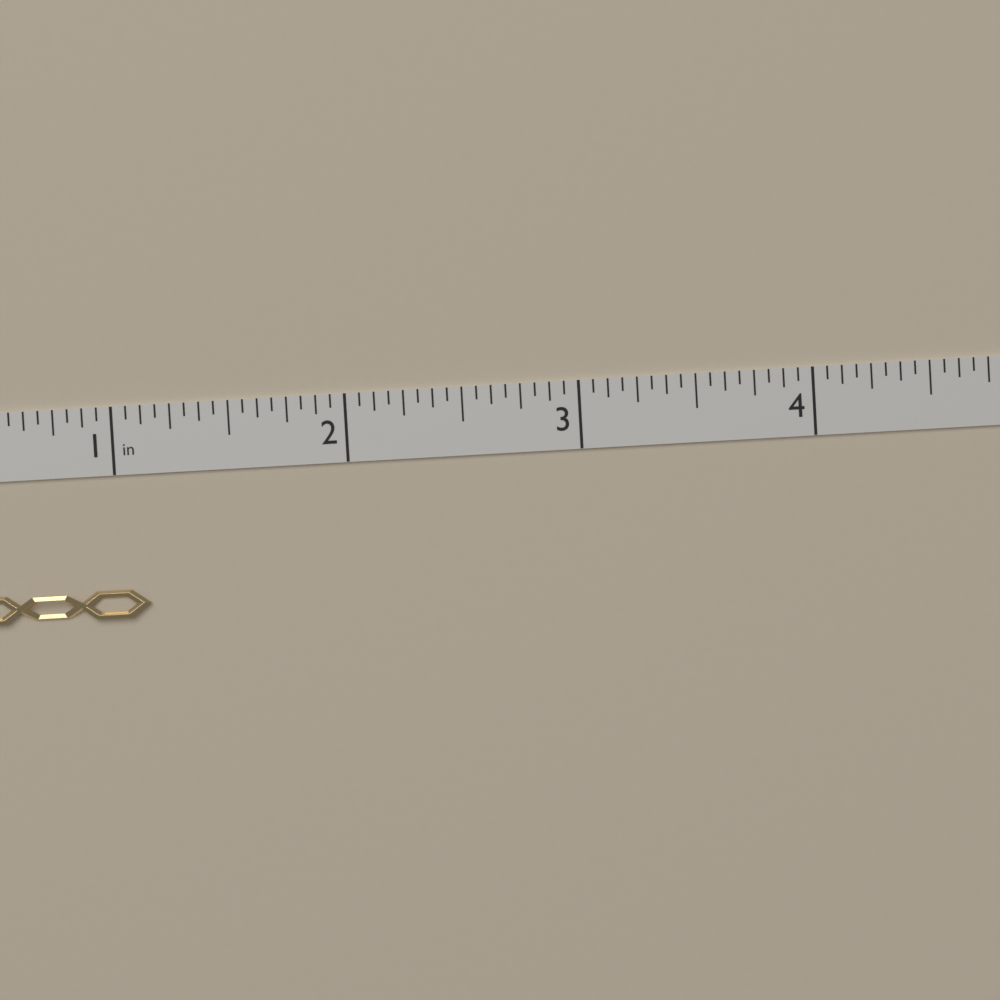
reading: 1.1250 in
